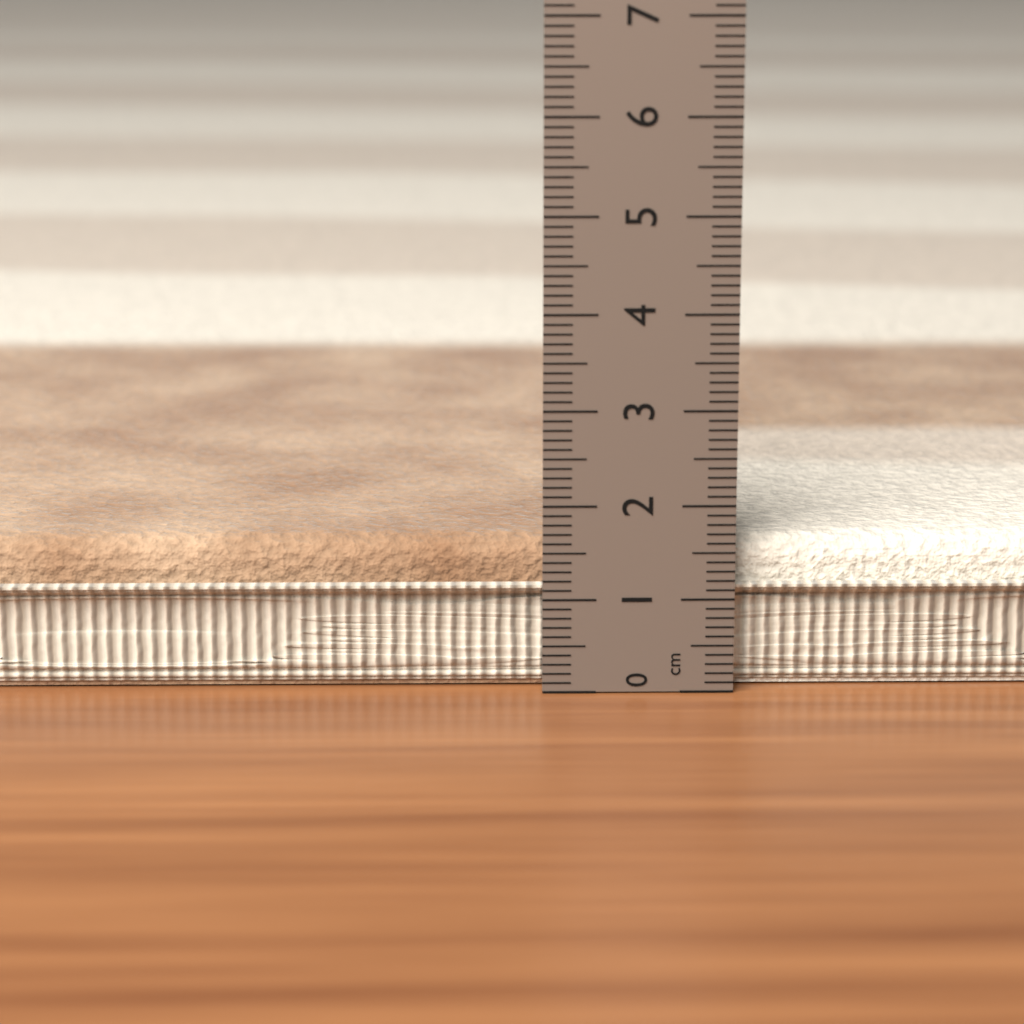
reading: 1.6 cm
